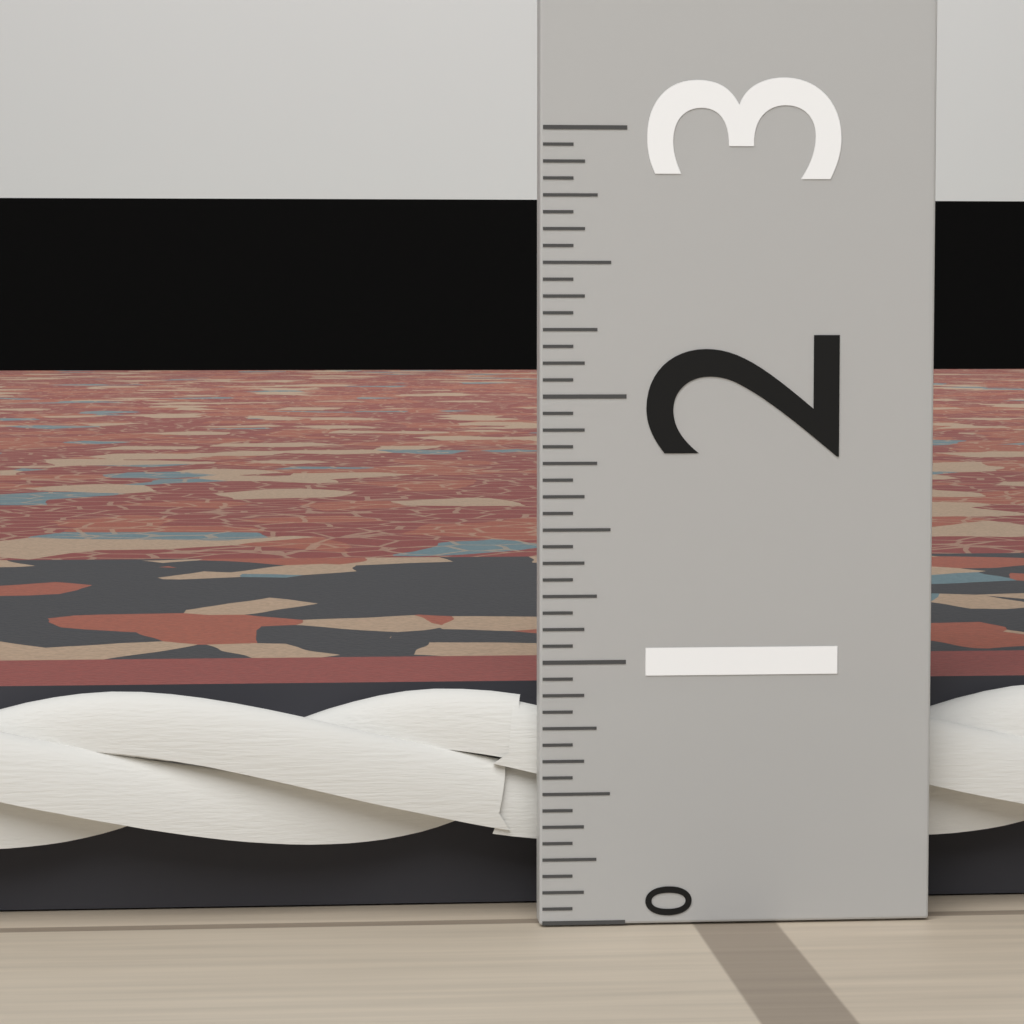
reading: 0.8750 (no unit)
